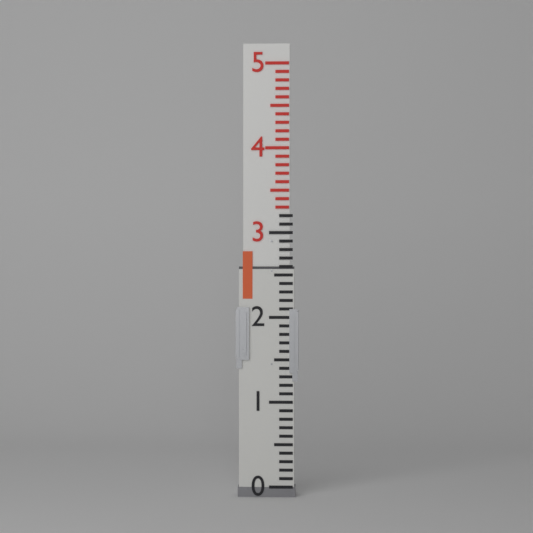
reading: 2.6 (no unit)
